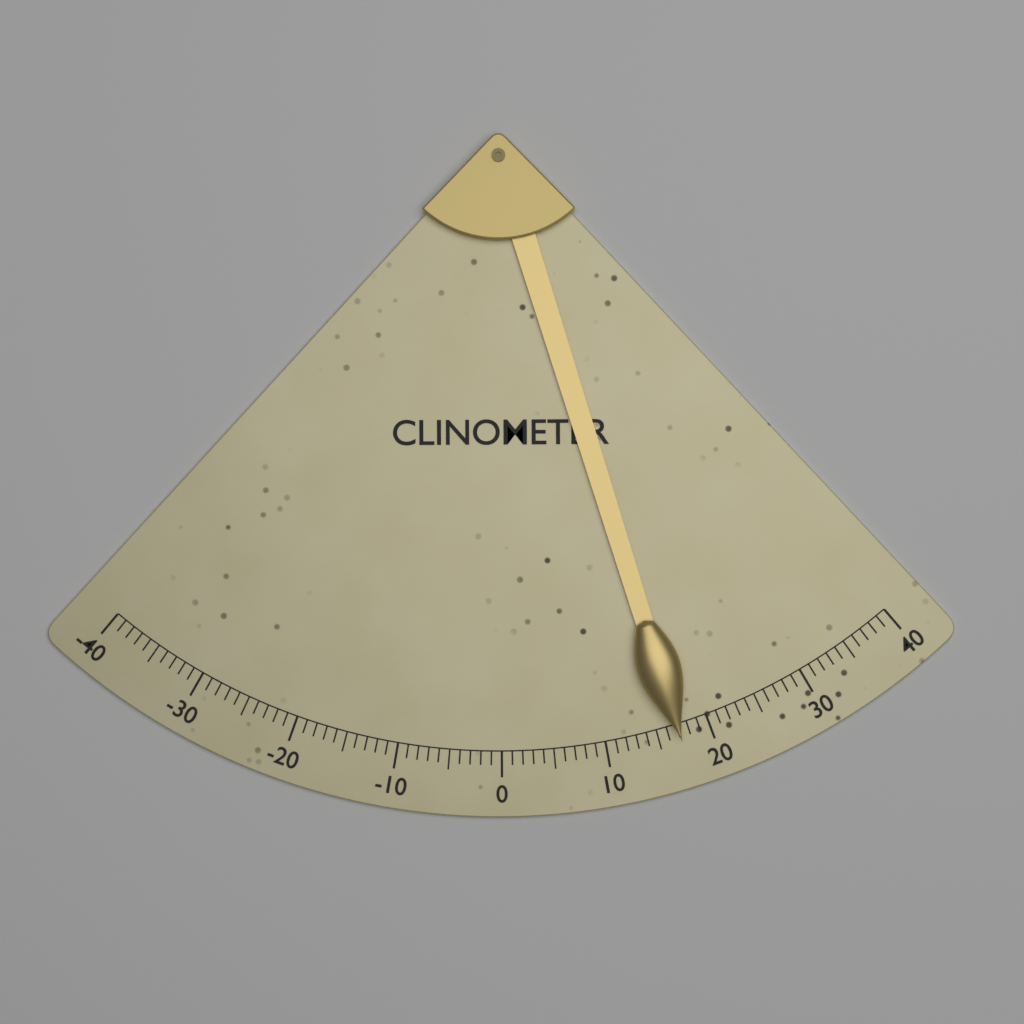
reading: 17 (no unit)
